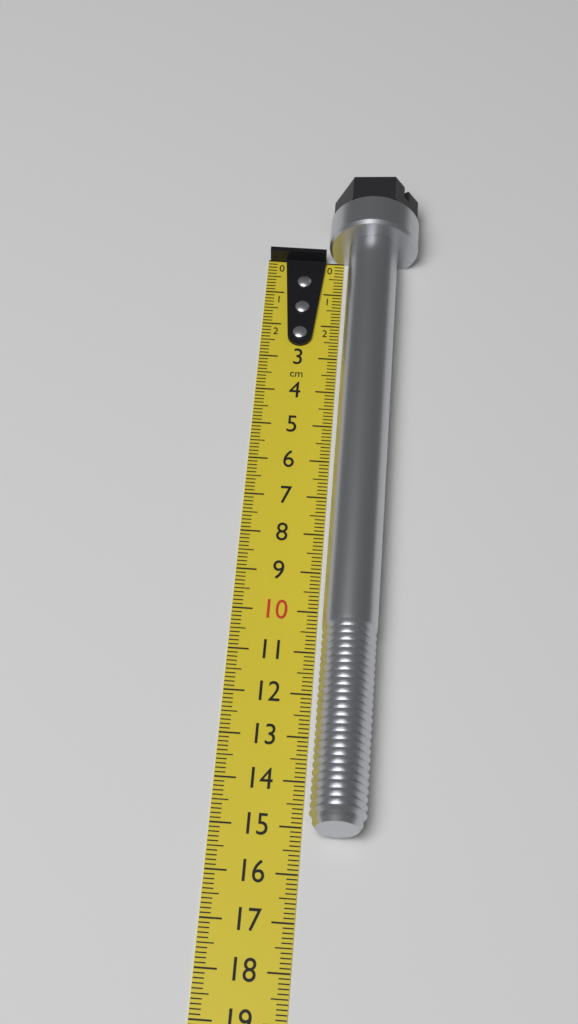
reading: 15.2 cm
